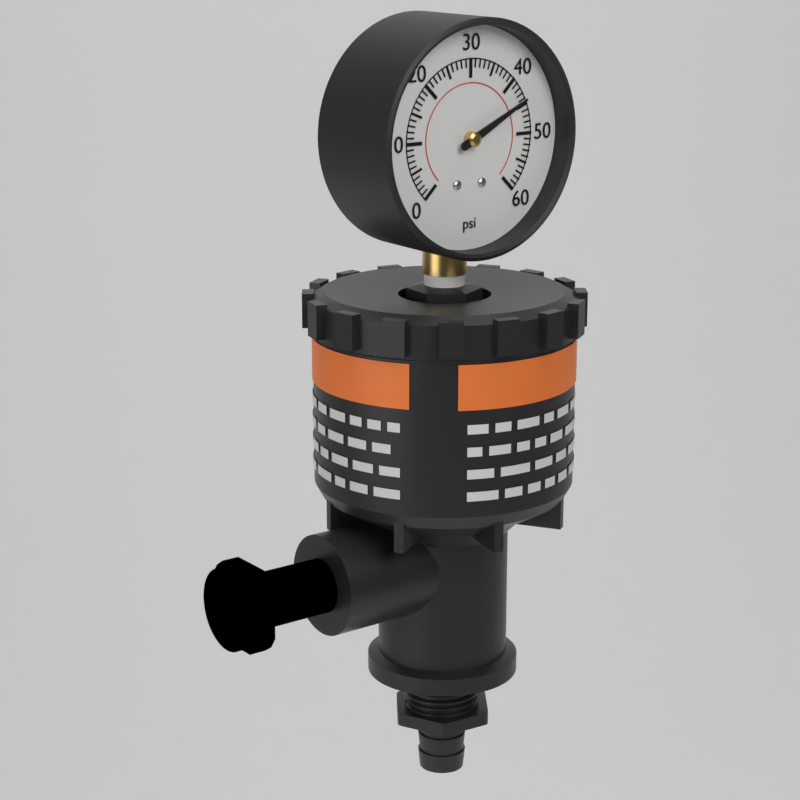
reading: 44 psi
